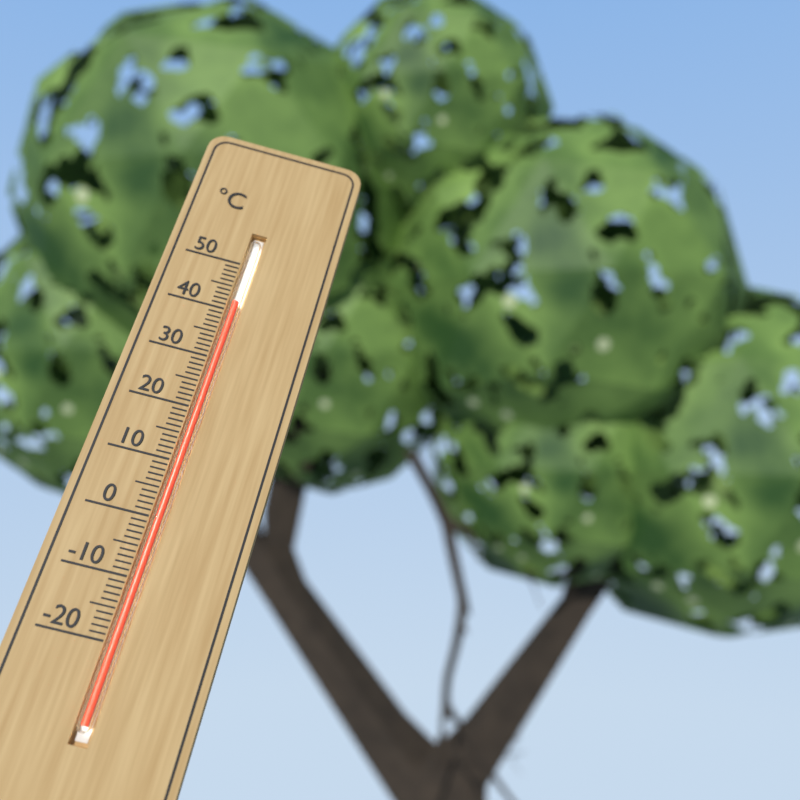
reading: 42 °C
